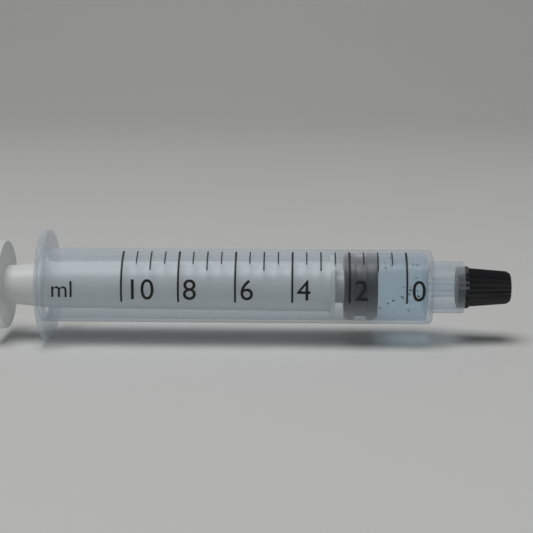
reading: 1.0 ml
